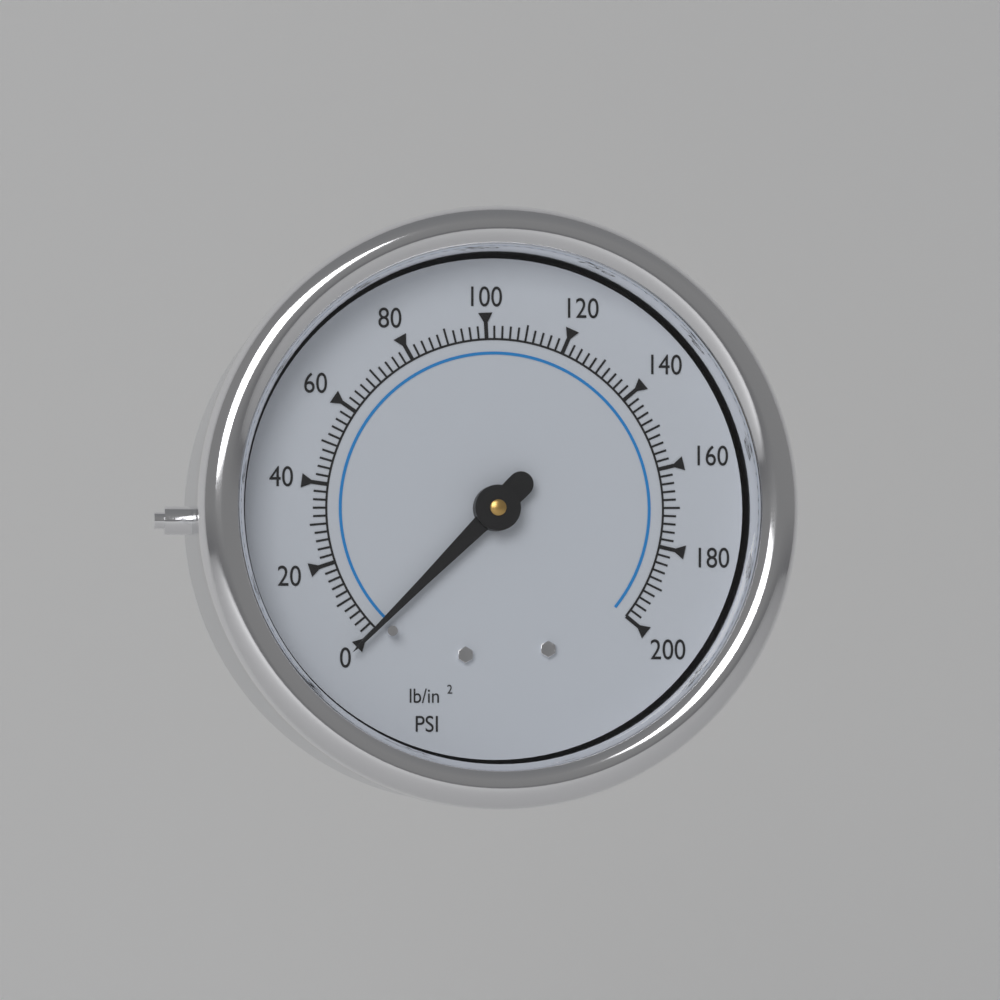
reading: 0 psi
